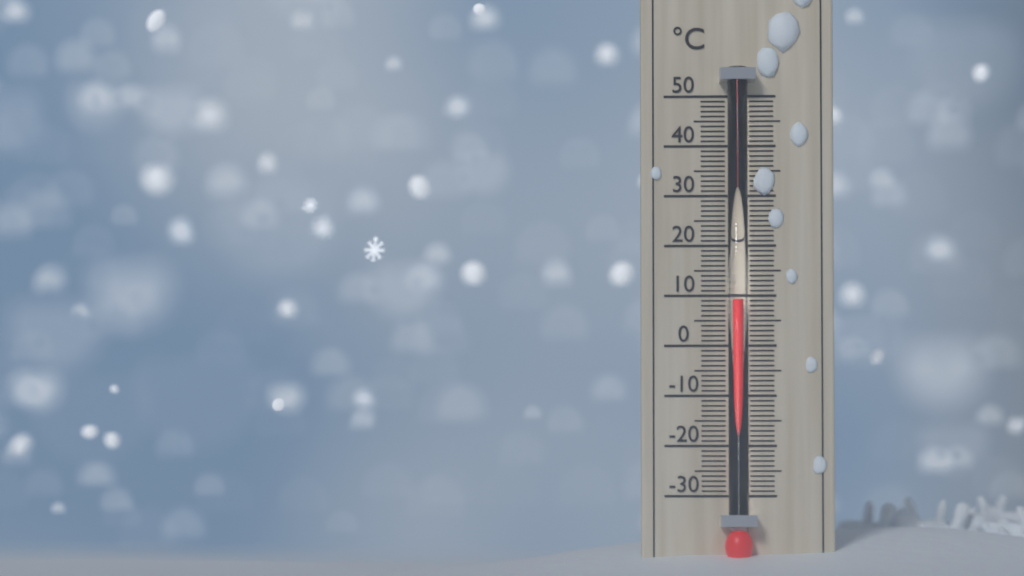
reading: 9 °C
